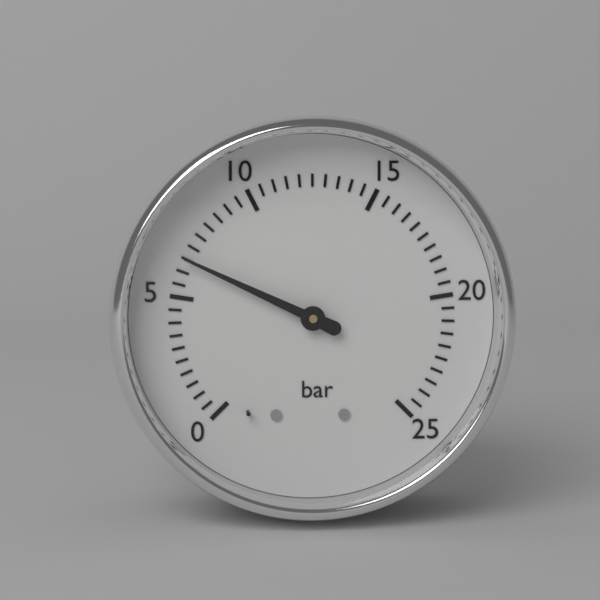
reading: 6.5 bar
